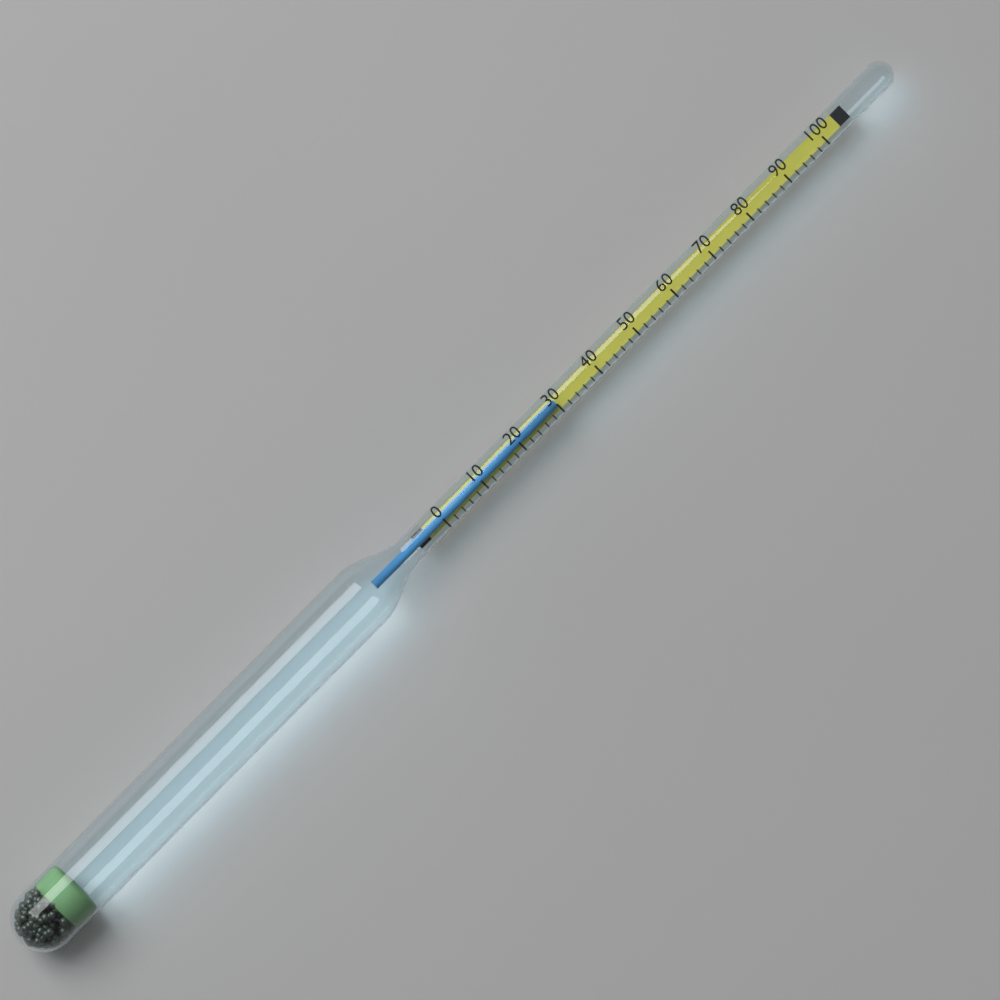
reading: 30 (no unit)
